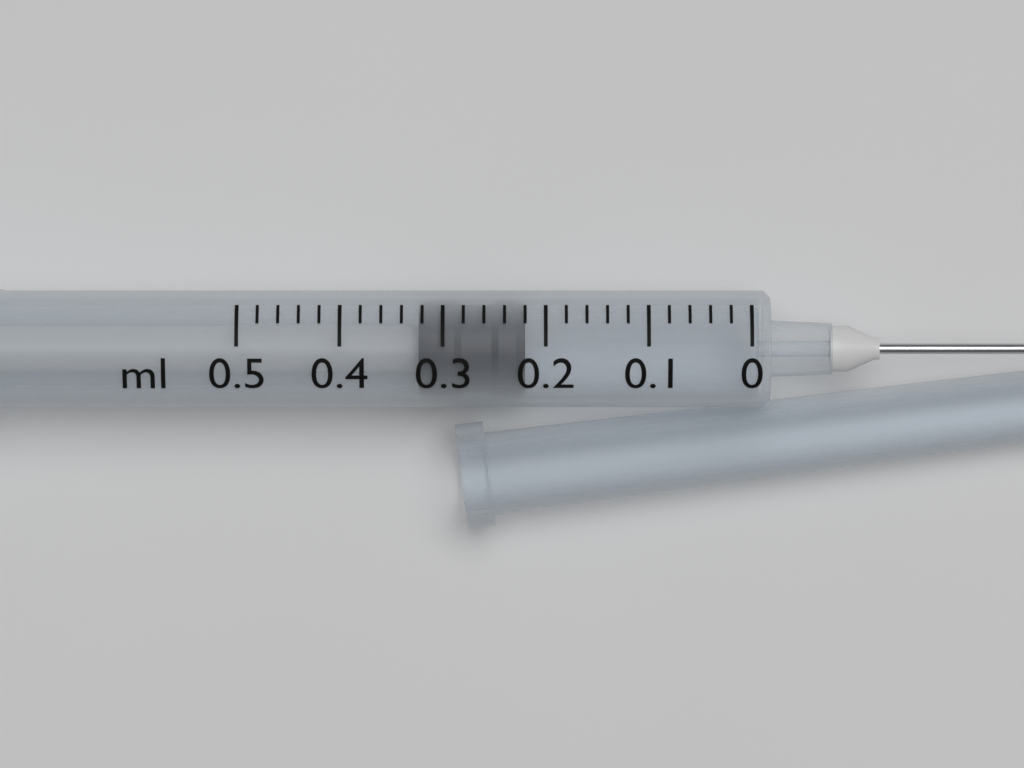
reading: 0.22 ml
